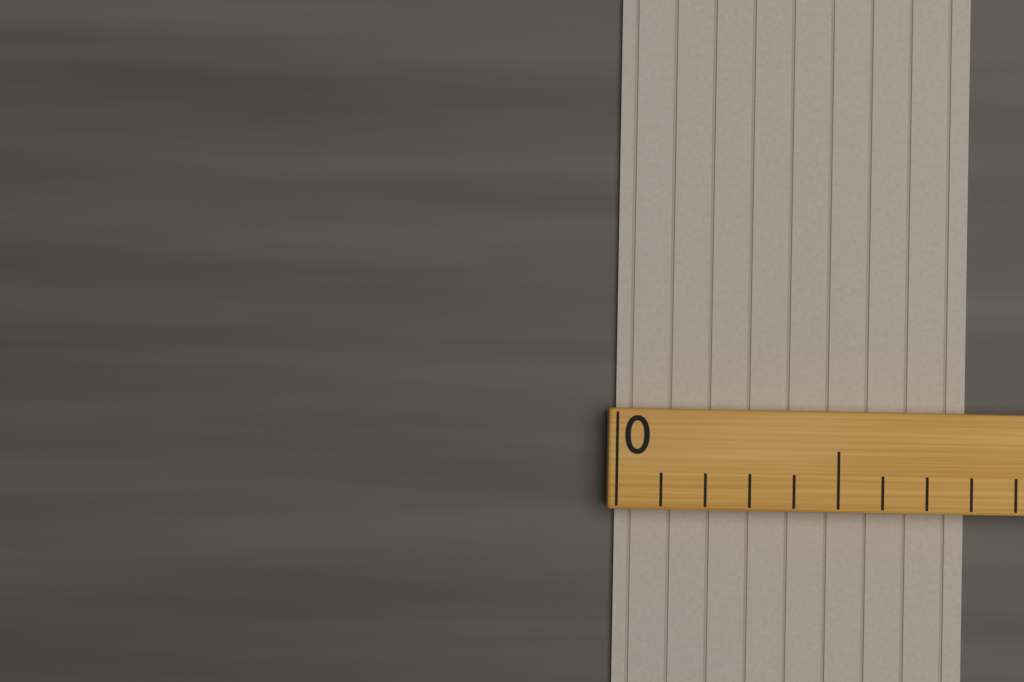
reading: 8 (no unit)
